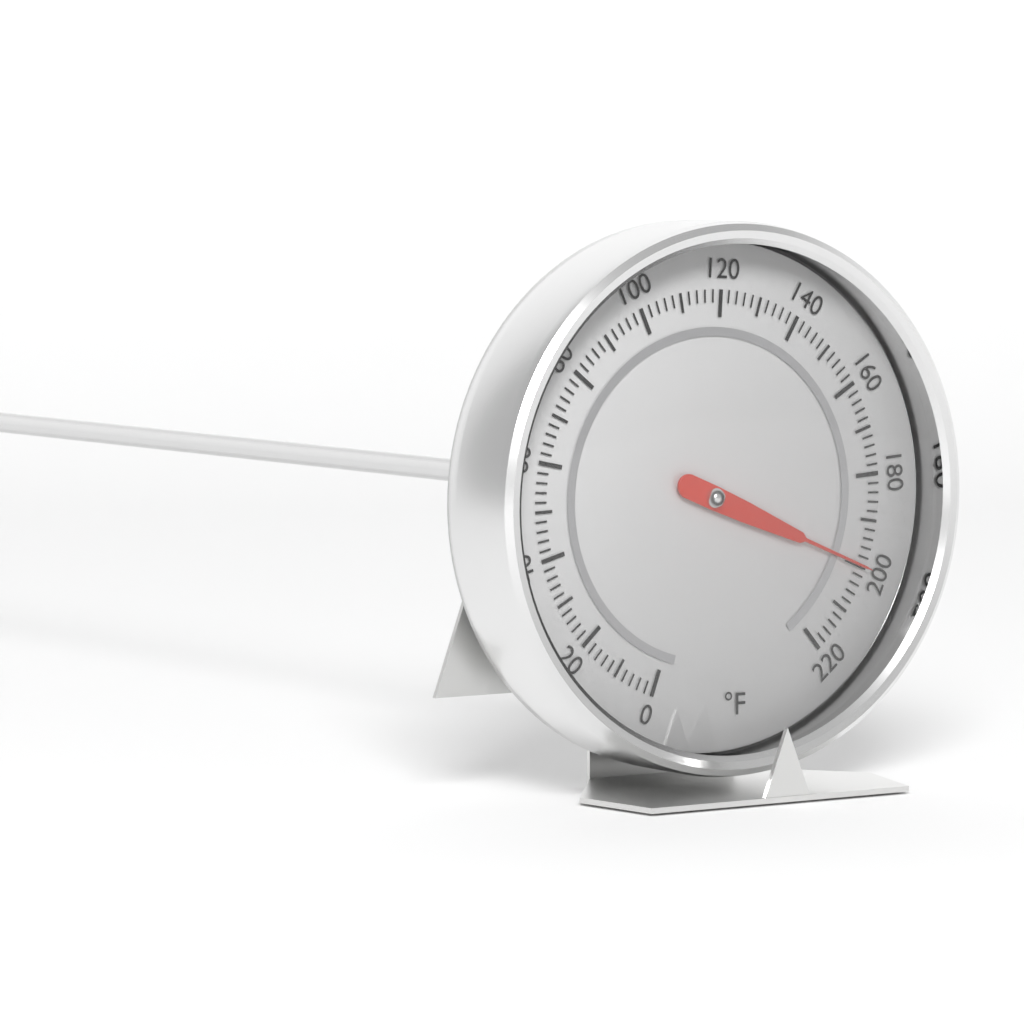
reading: 200 °F
